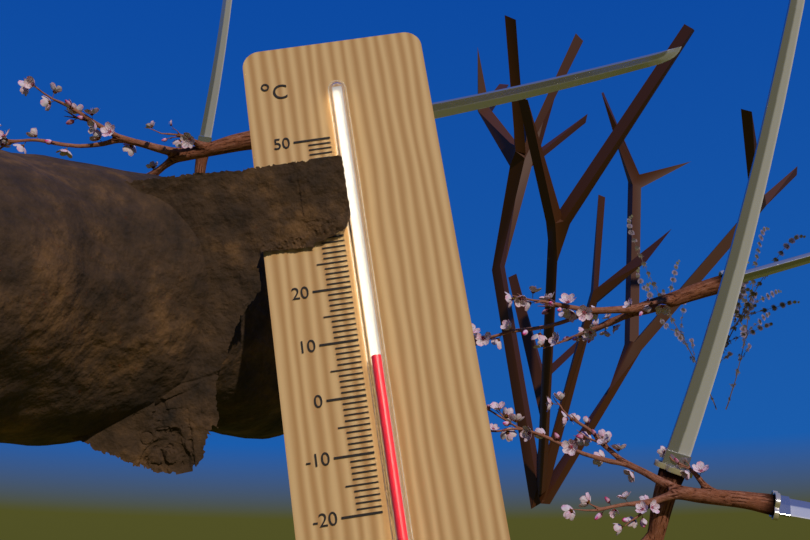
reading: 6 °C
